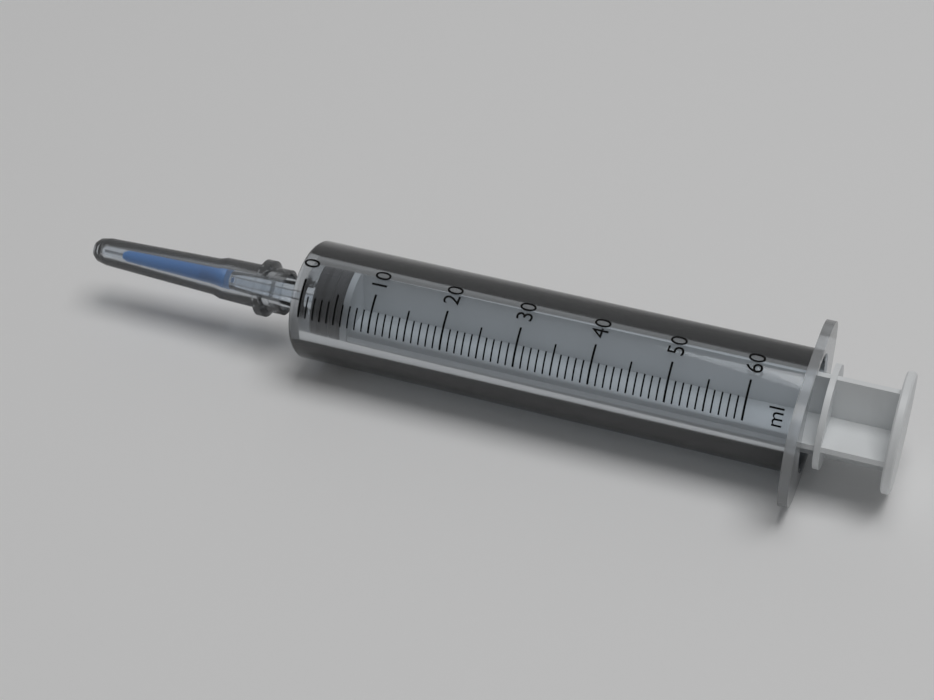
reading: 1 ml
